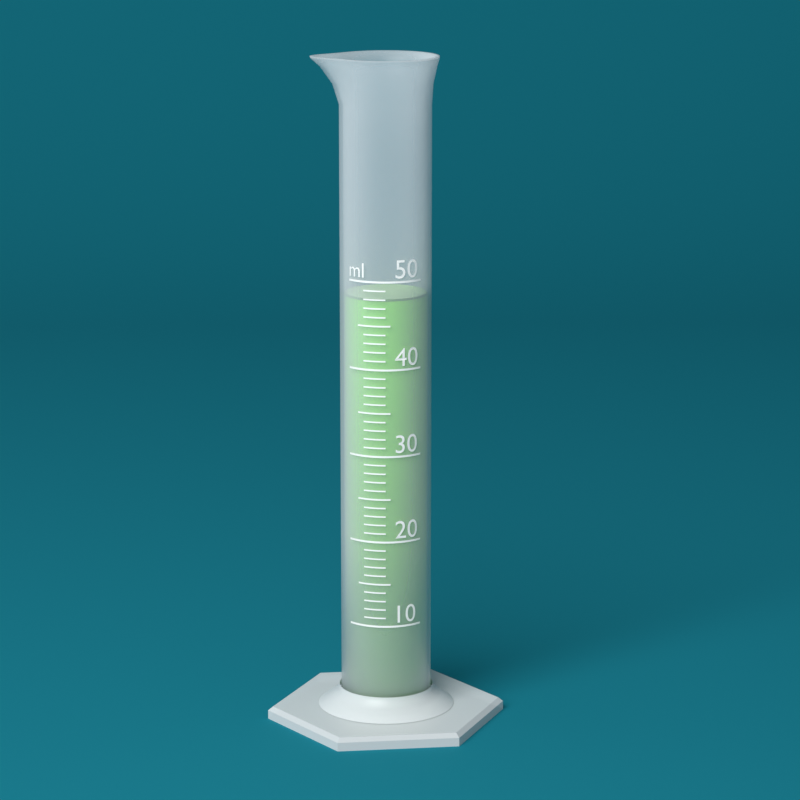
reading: 48 ml
